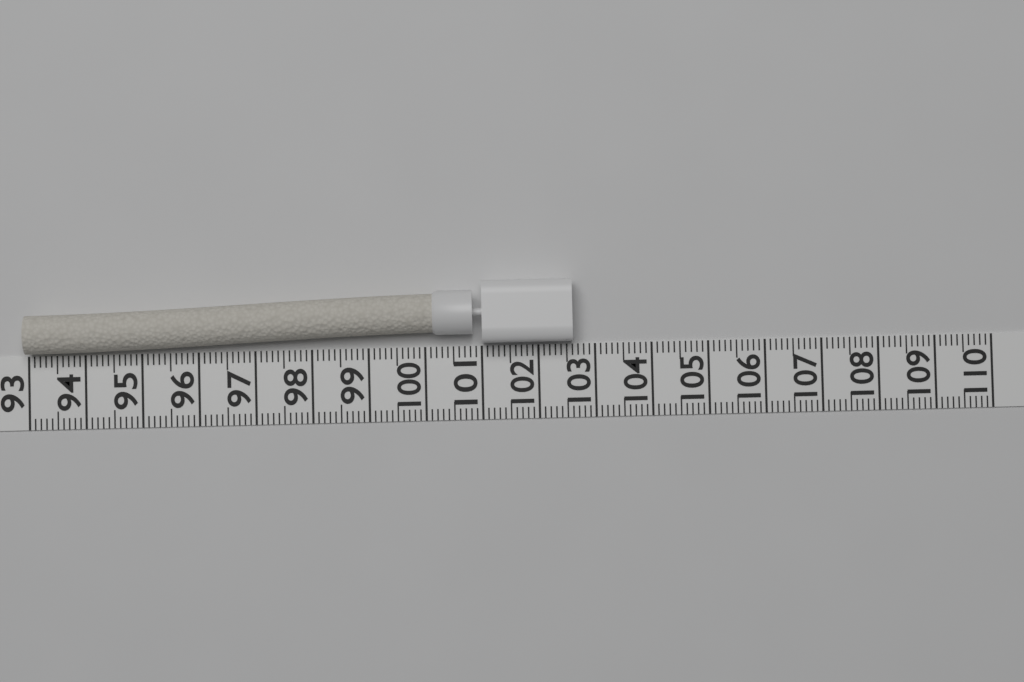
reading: 102.6 (no unit)
